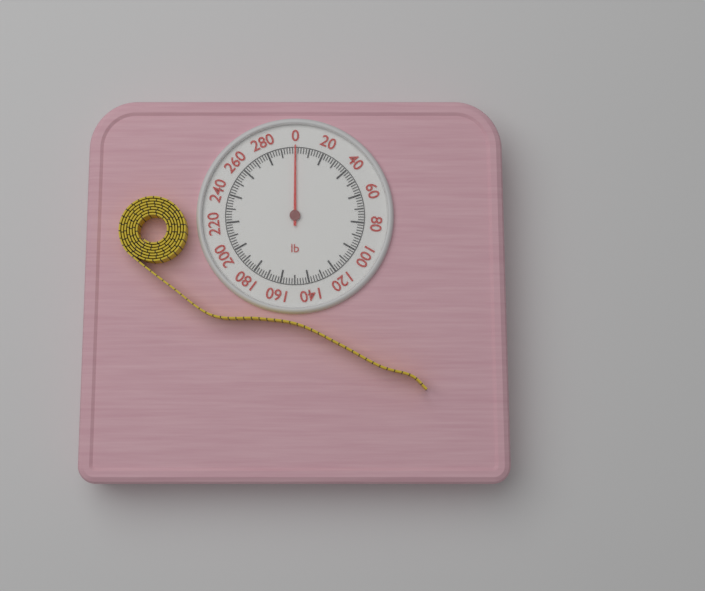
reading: 0 lb
